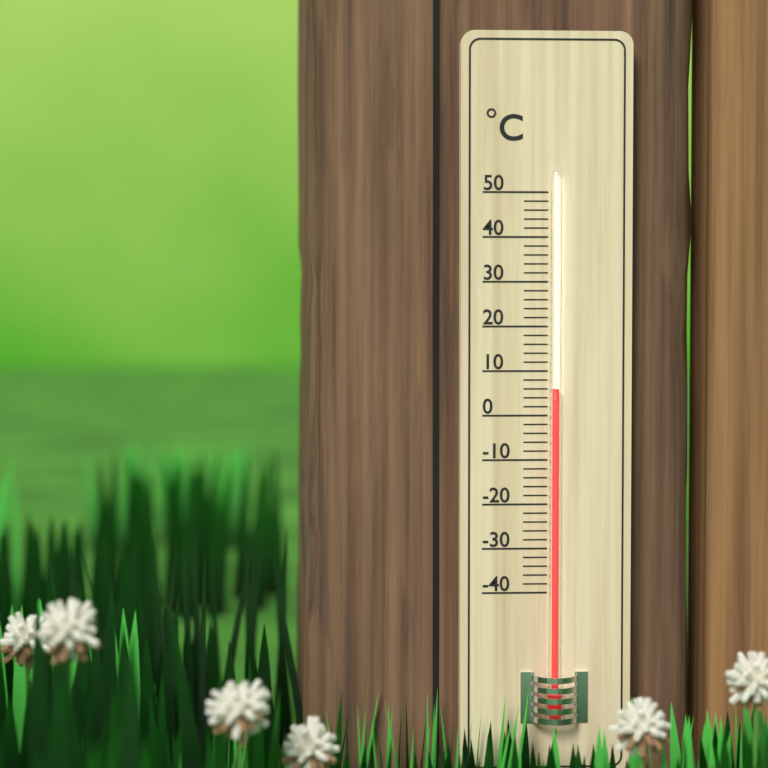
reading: 6 °C
